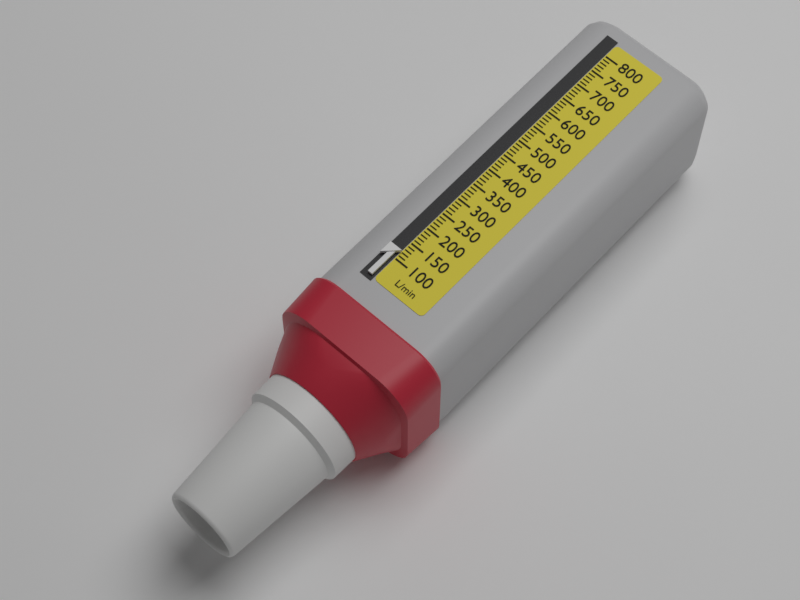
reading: 120 L/min
